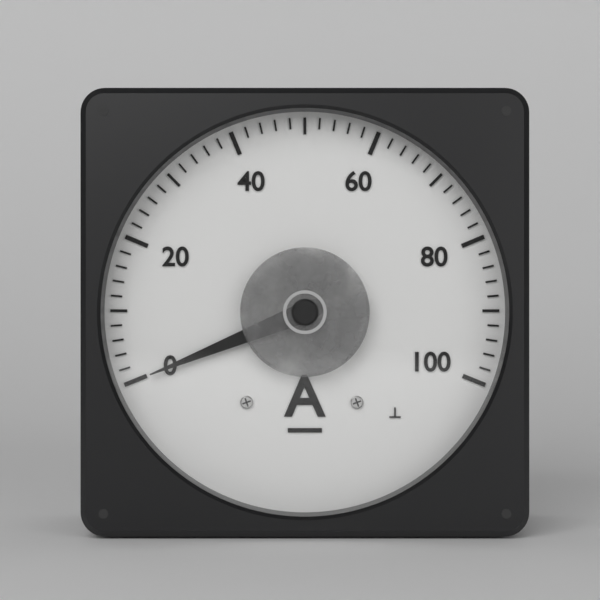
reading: 0 A
